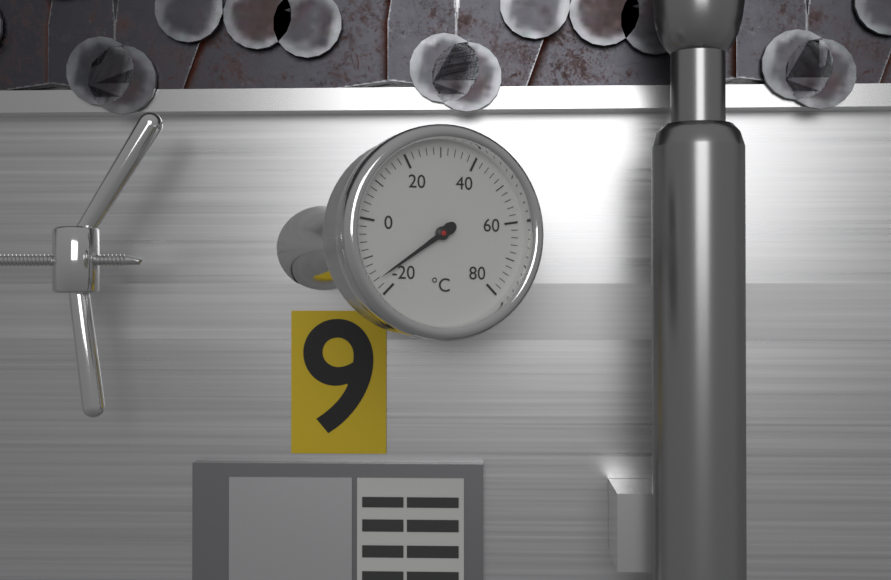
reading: -16 °C
